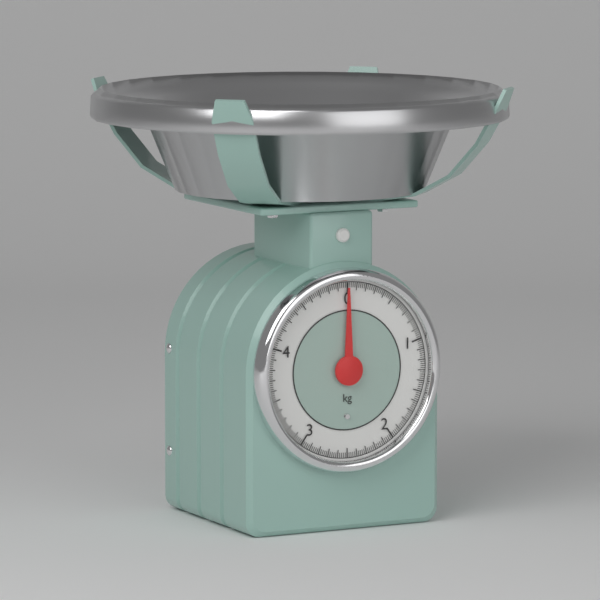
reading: 0.00 kg
